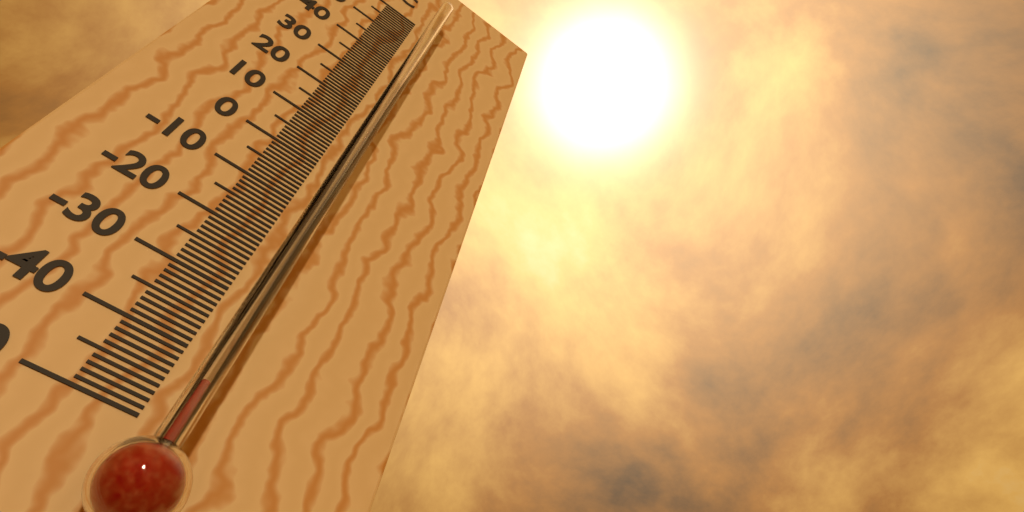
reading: -46 °C
